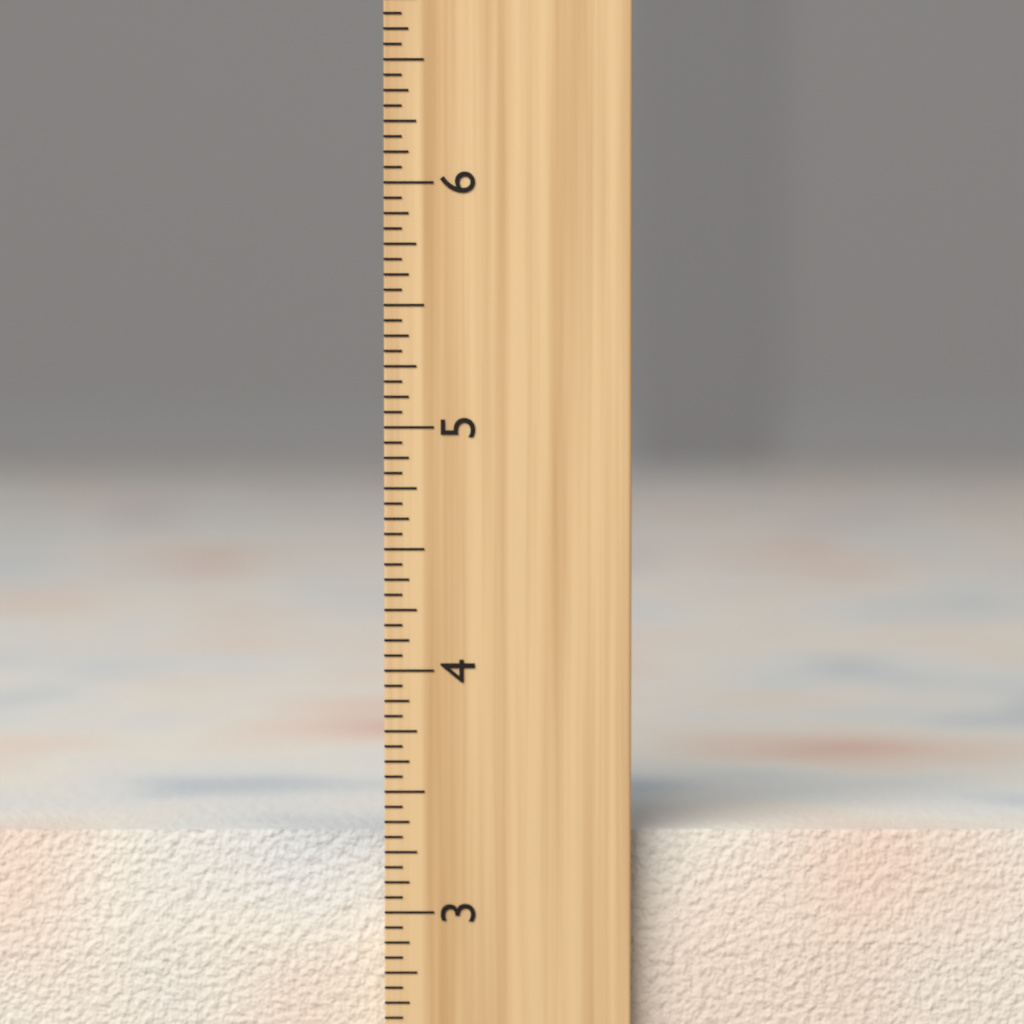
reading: 3.3125 inch
